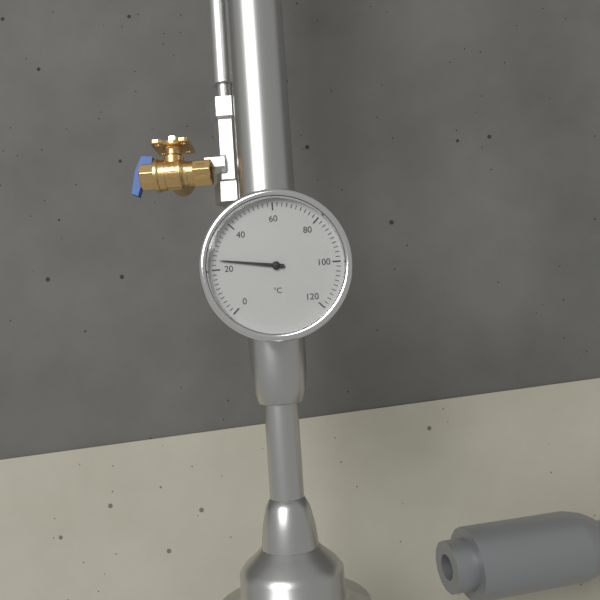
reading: 24 °C
